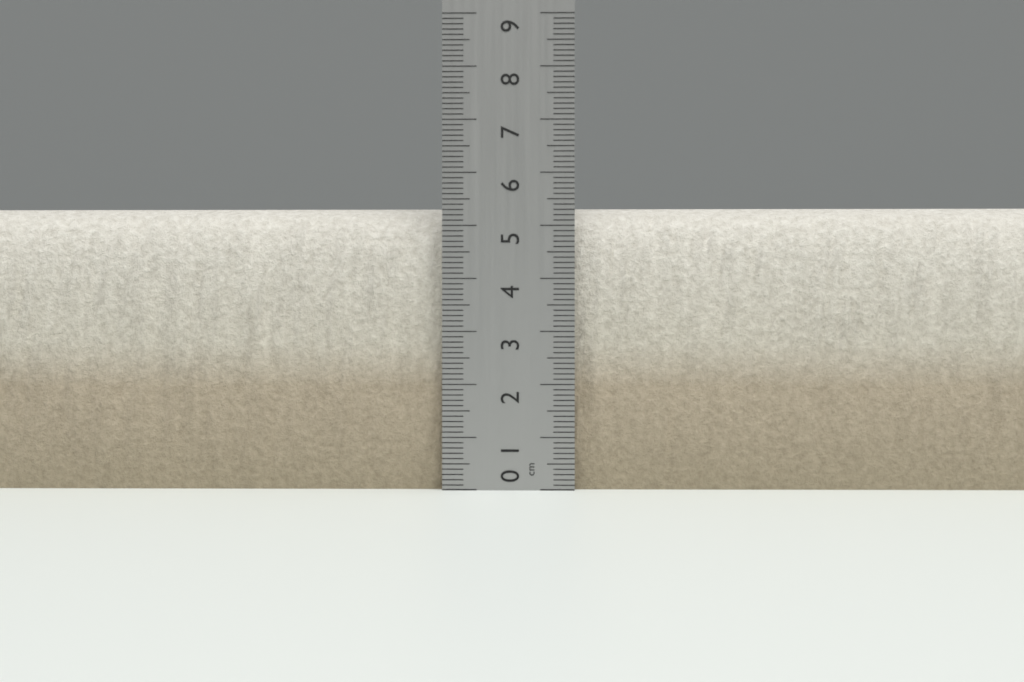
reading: 5.4 cm
